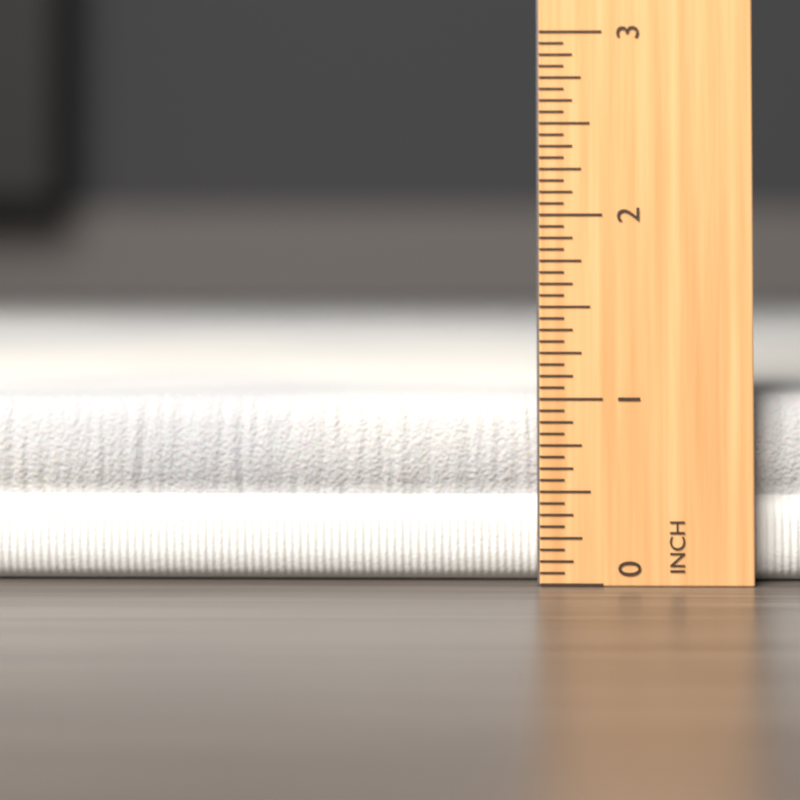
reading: 1.0000 inch
